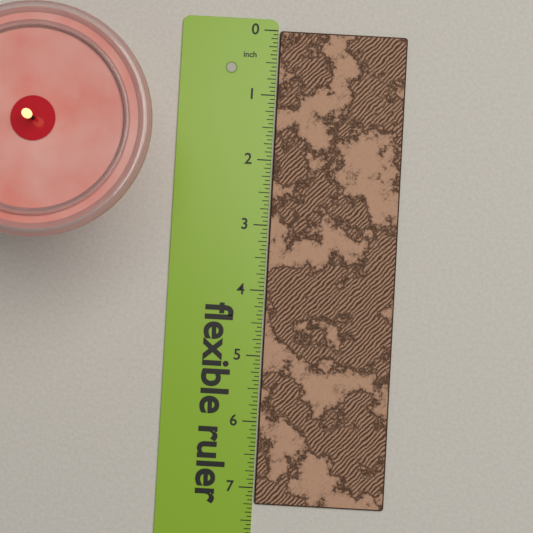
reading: 7.2500 in
